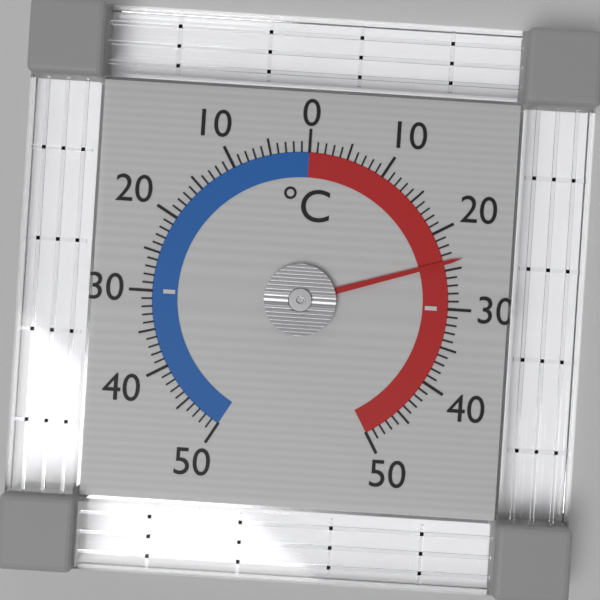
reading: 24 °C
